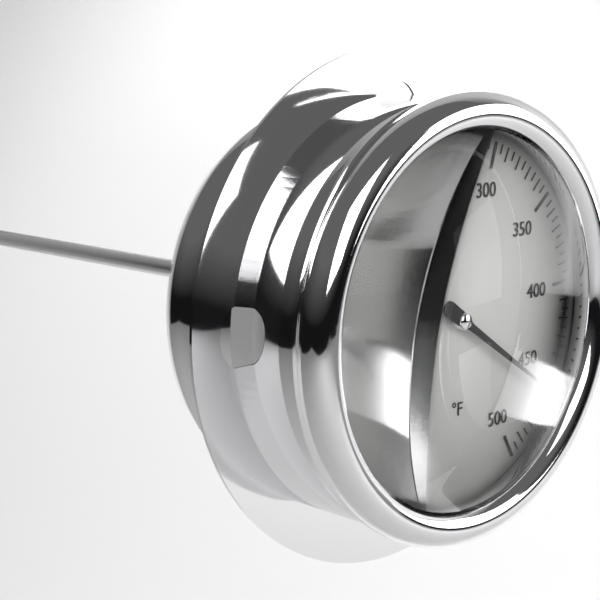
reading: 460 °F
